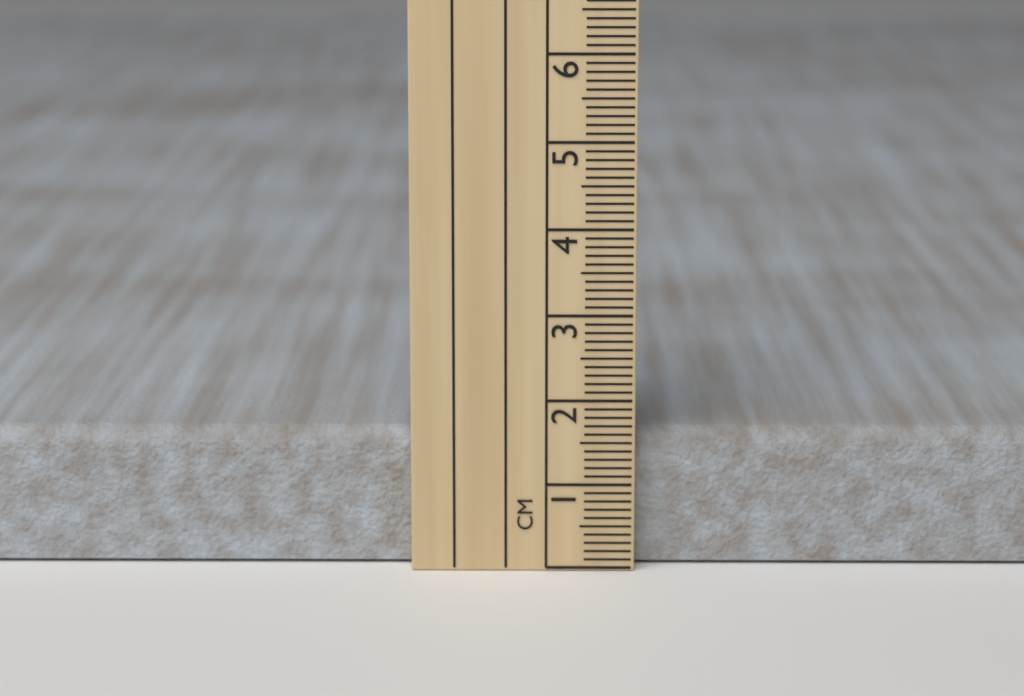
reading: 1.6 cm
